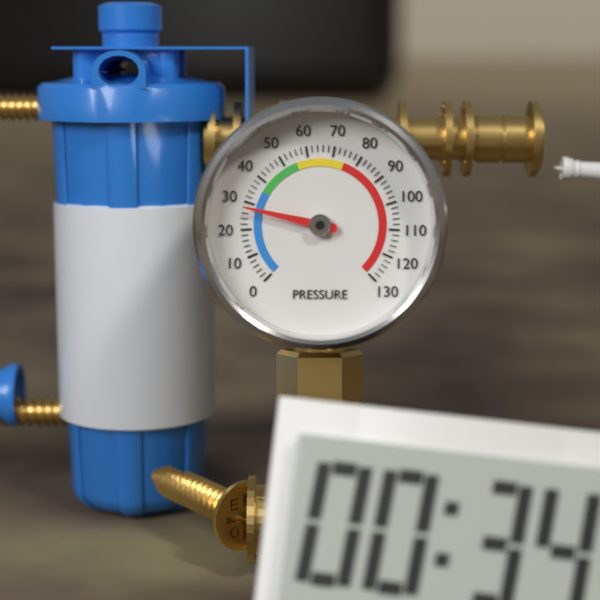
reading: 28 (no unit)
